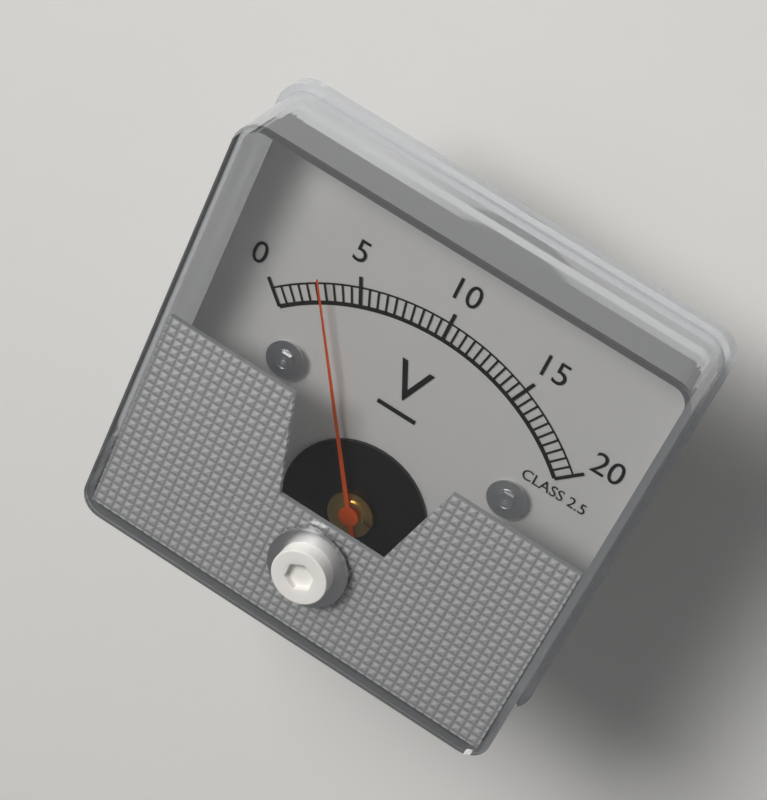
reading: 3.0 V
